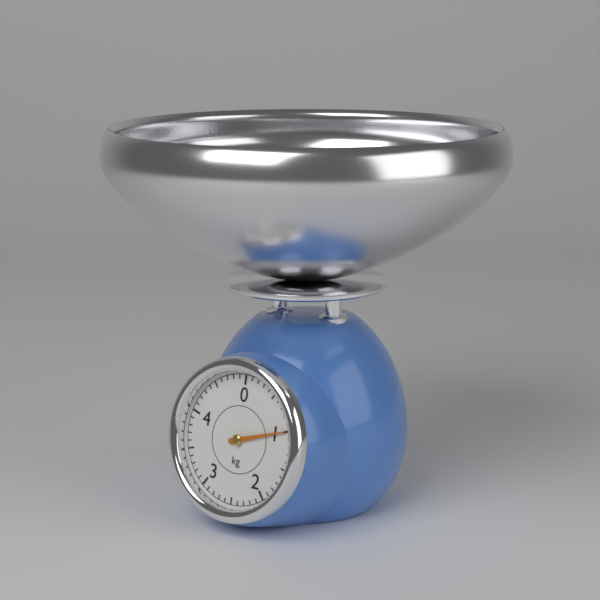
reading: 1.0 kg
